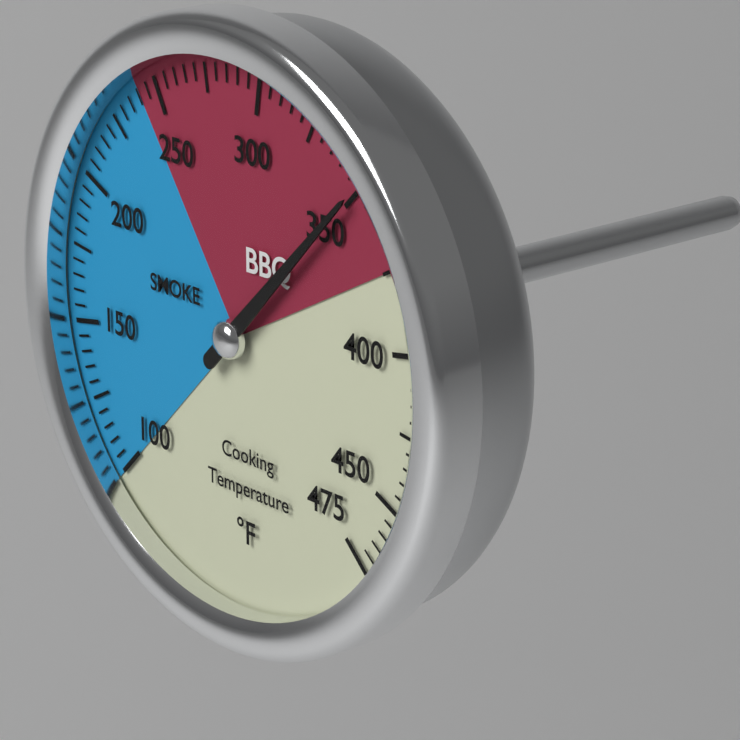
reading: 350 °F
